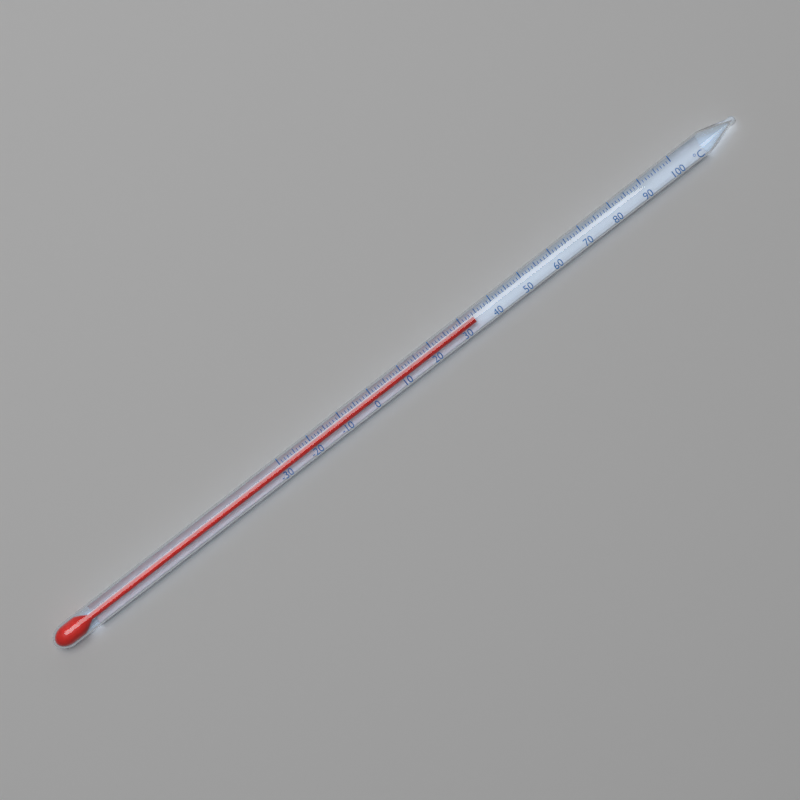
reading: 34 °C
